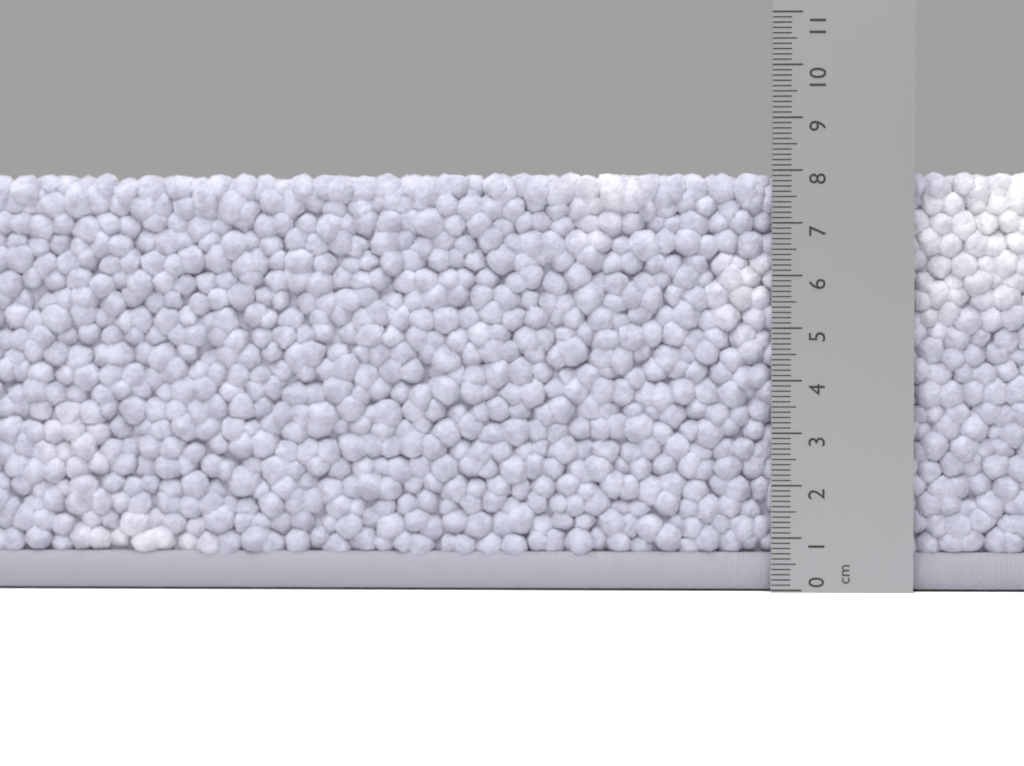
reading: 8.0 cm
